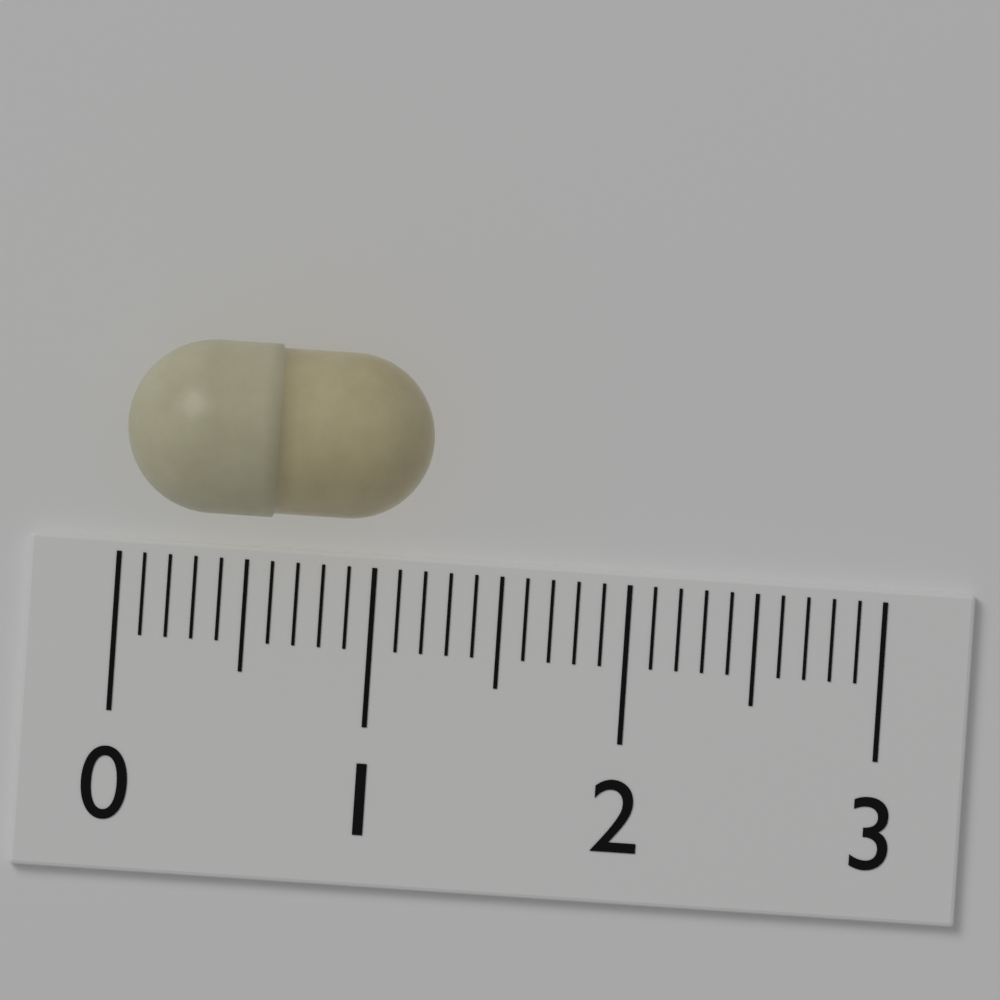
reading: 1.2 (no unit)
